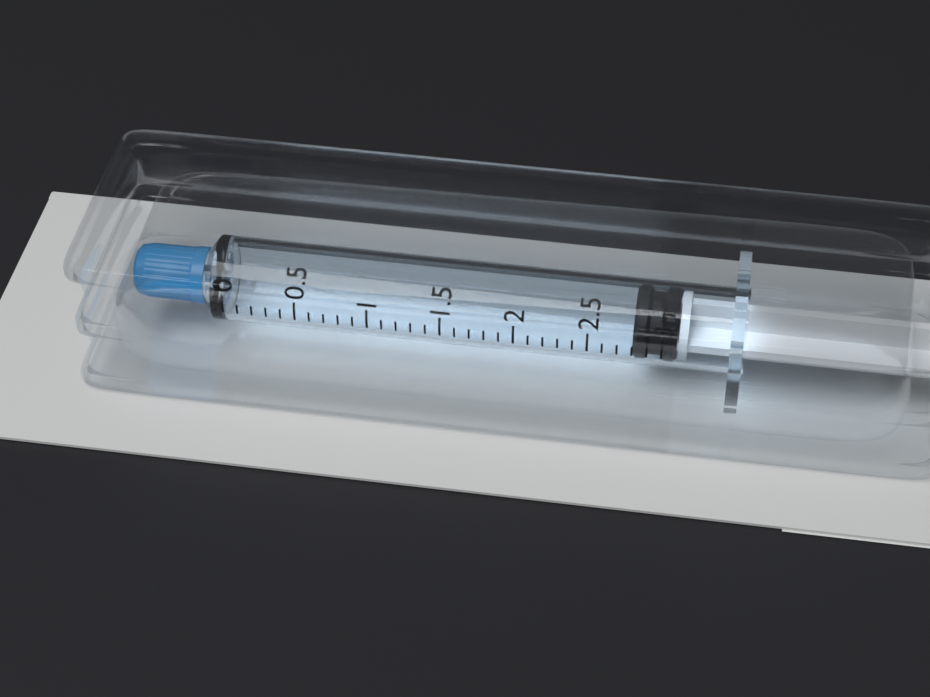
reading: 2.8 ml
